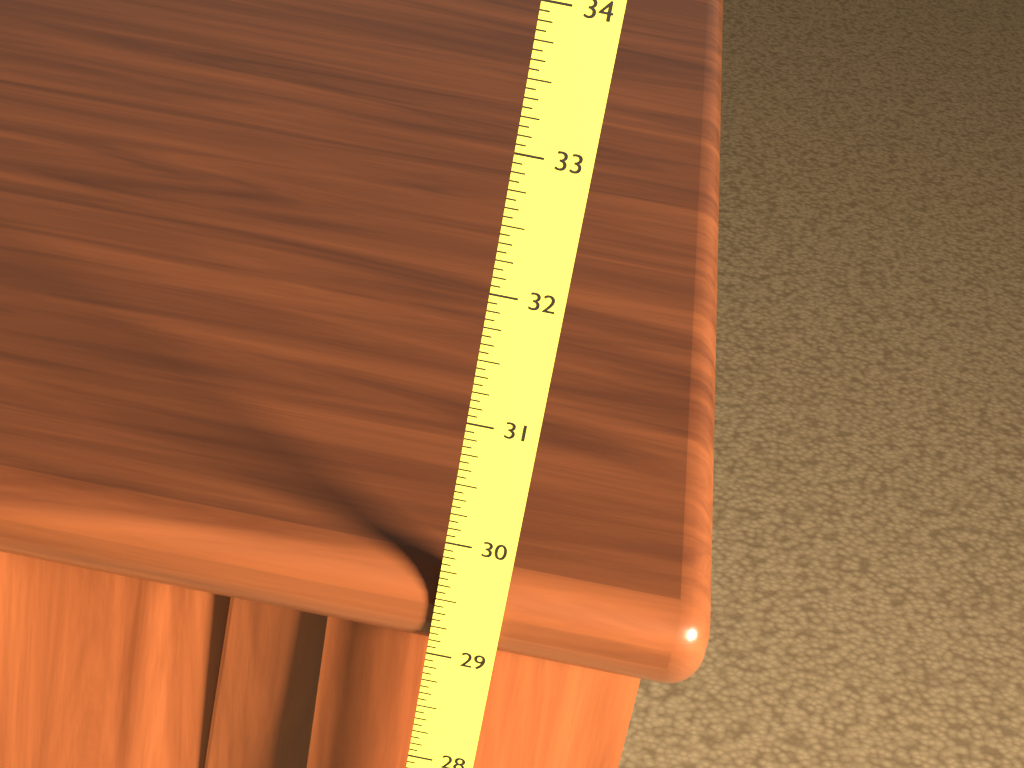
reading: 29.6875 (no unit)
